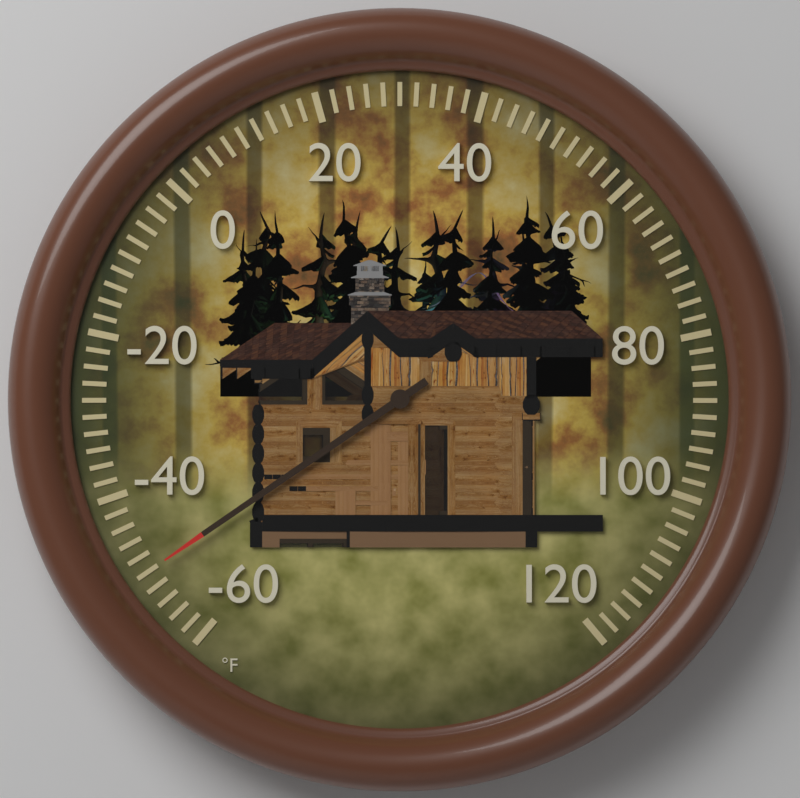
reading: -50 °F
